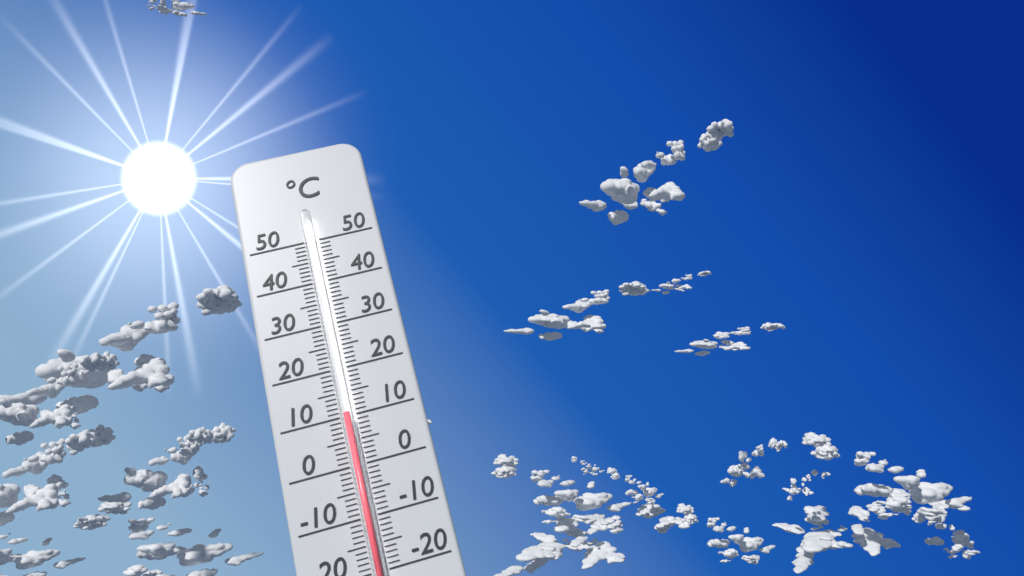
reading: 10 °C
